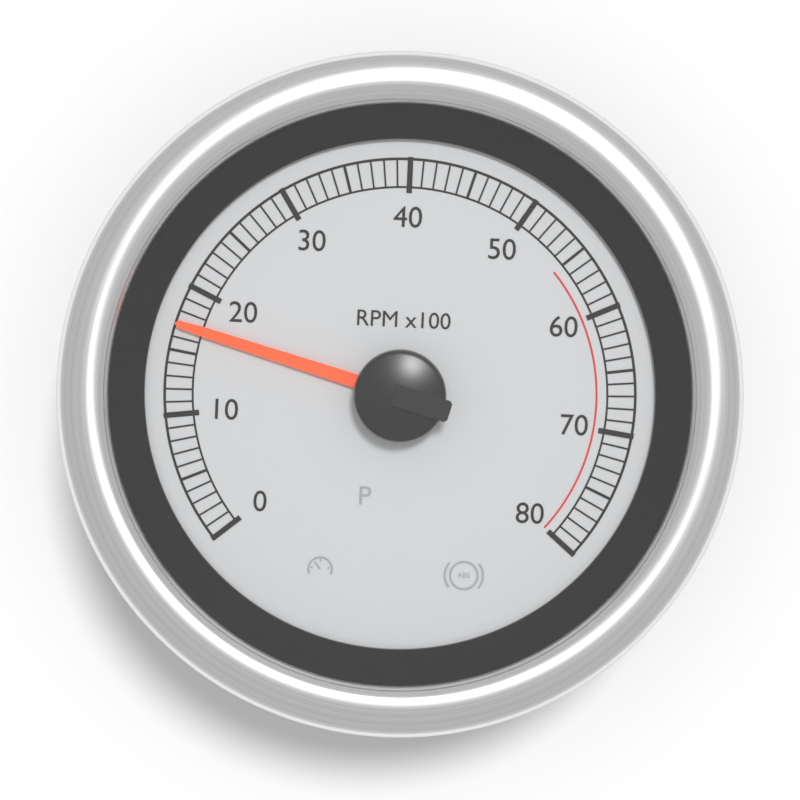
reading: 17 RPM x100
